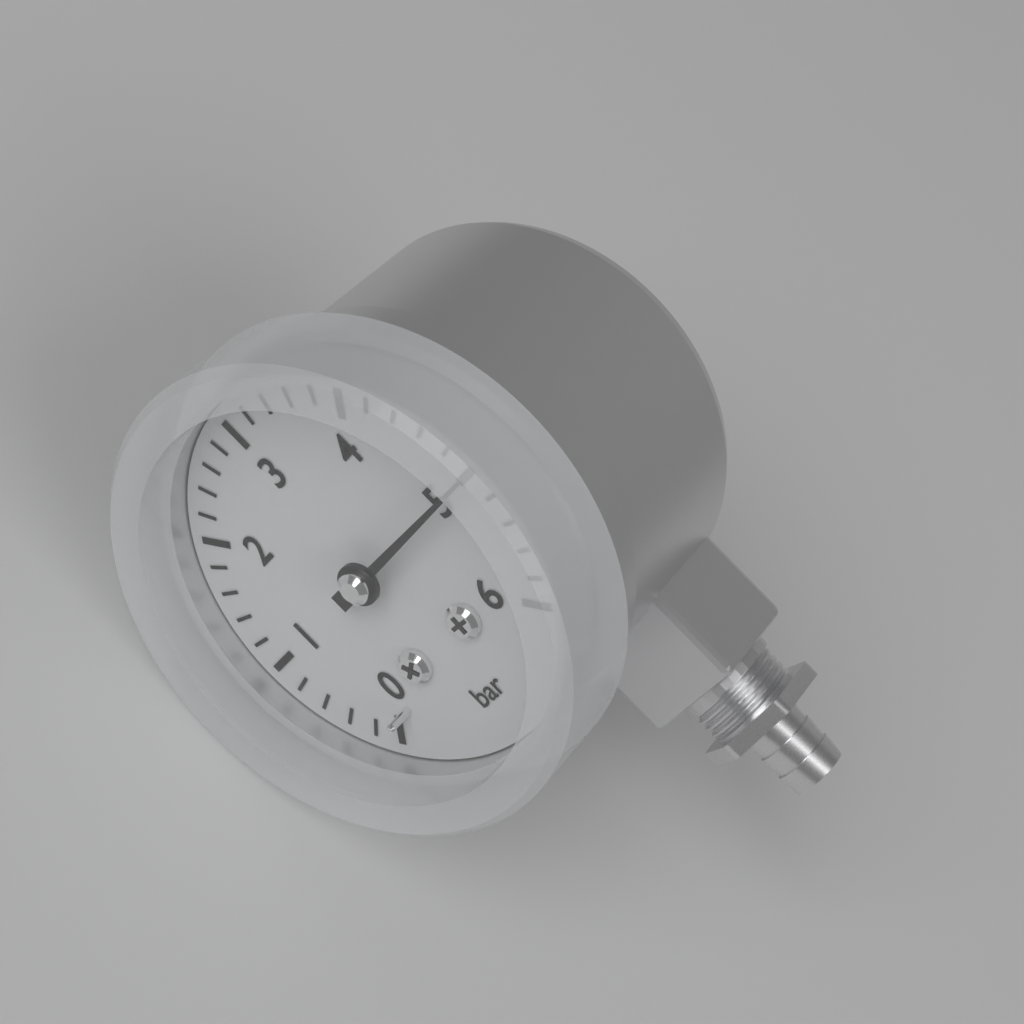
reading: 5.0 bar
